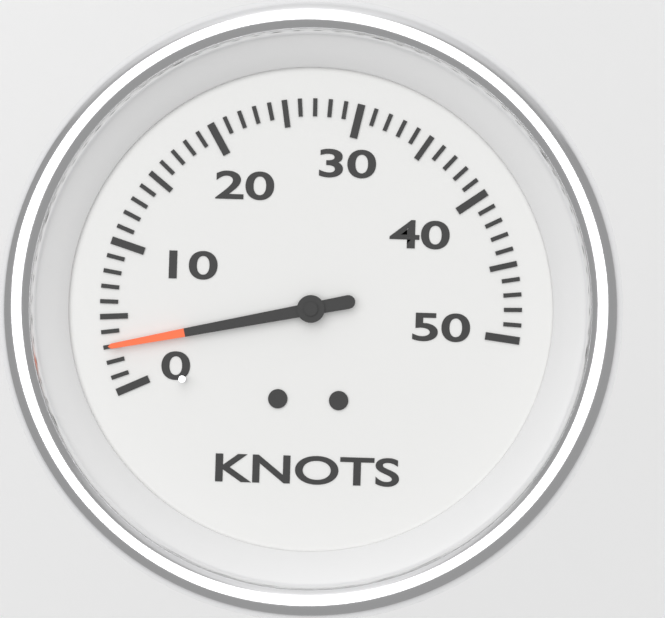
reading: 3 knots
